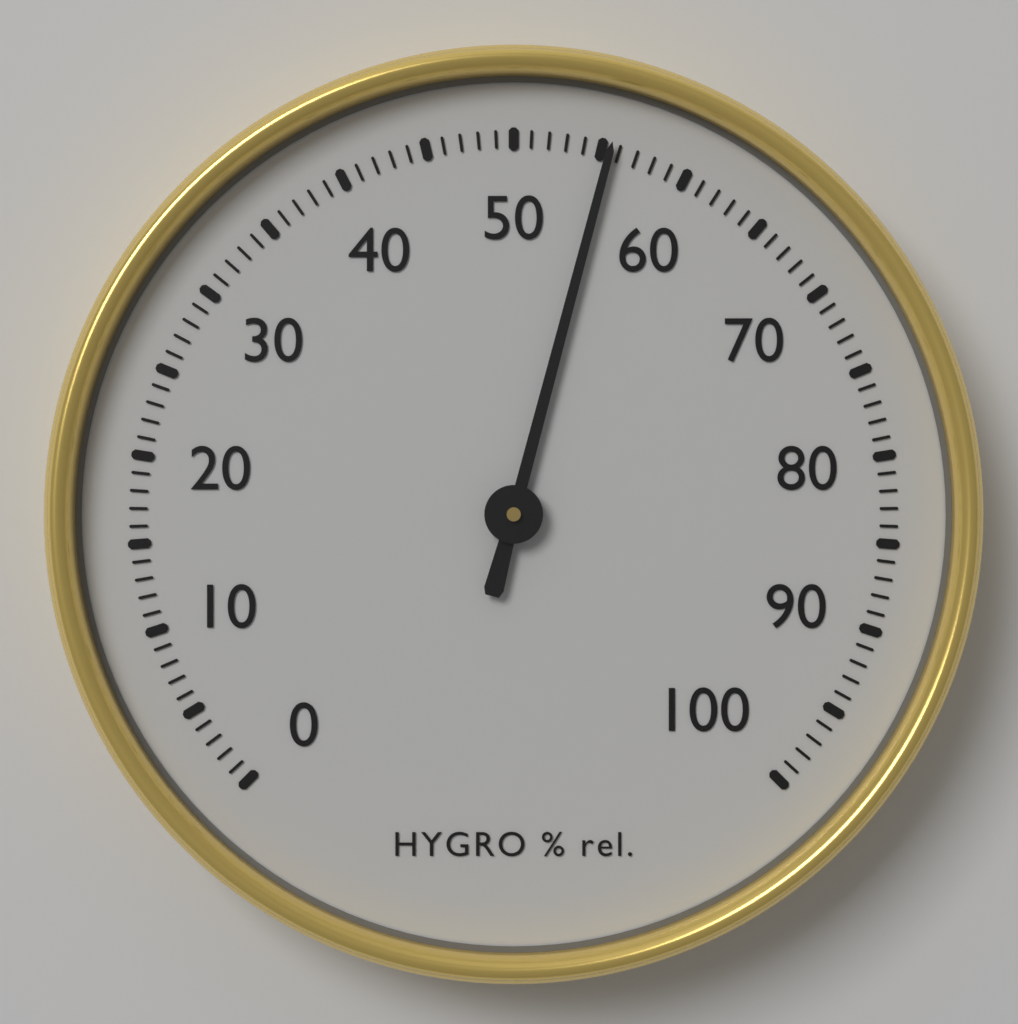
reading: 55.5 %
